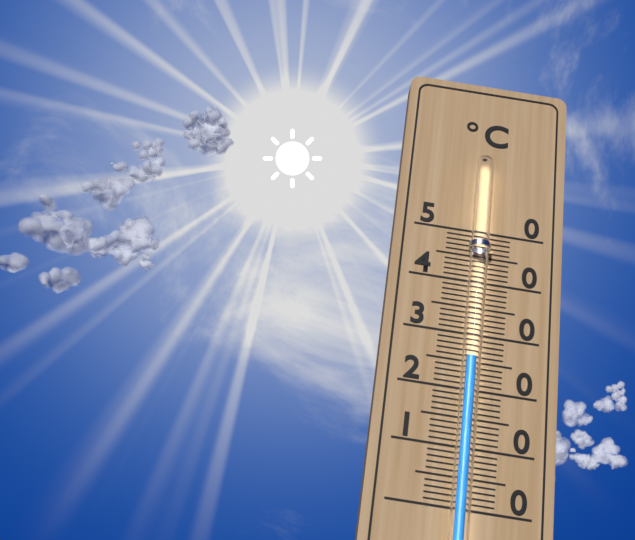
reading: 25 °C
